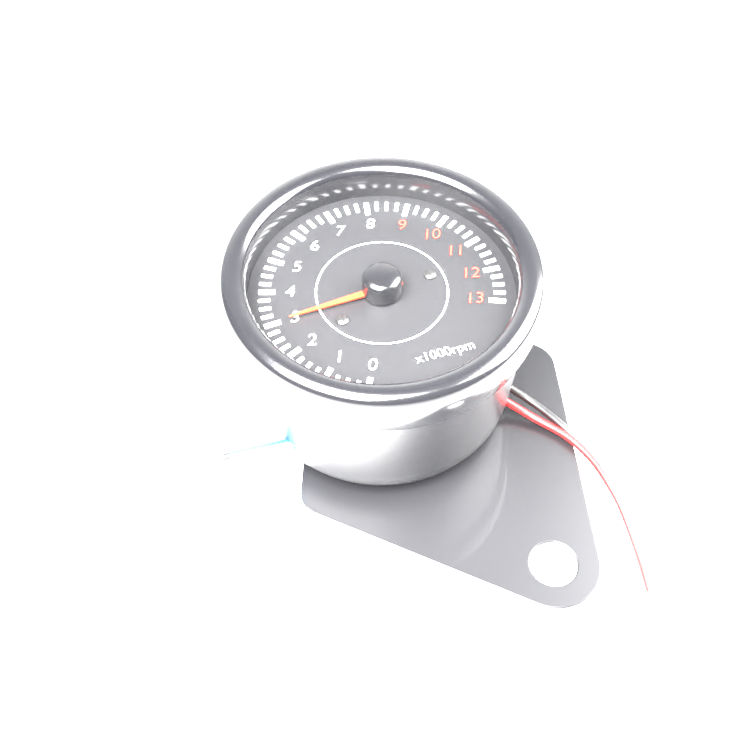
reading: 3.00 x1000 rpm
